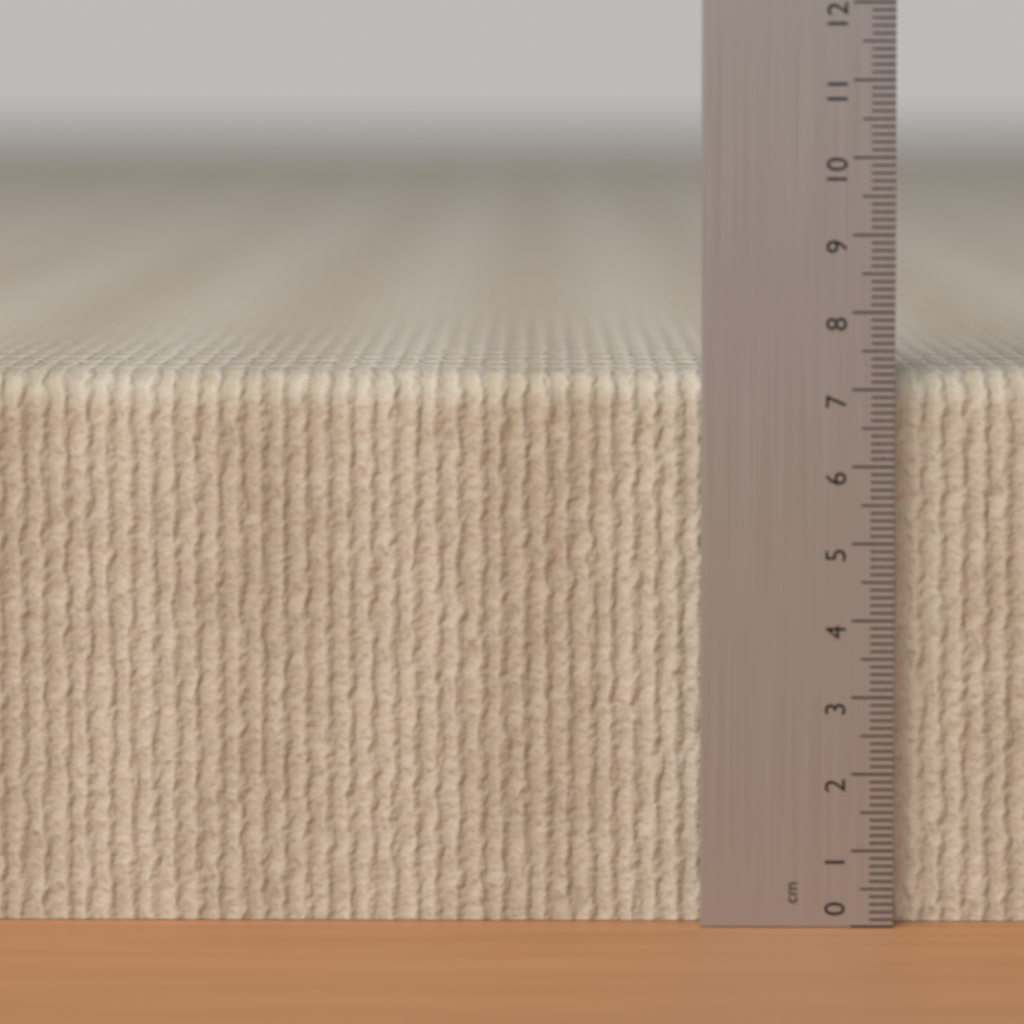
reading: 7.2 cm
